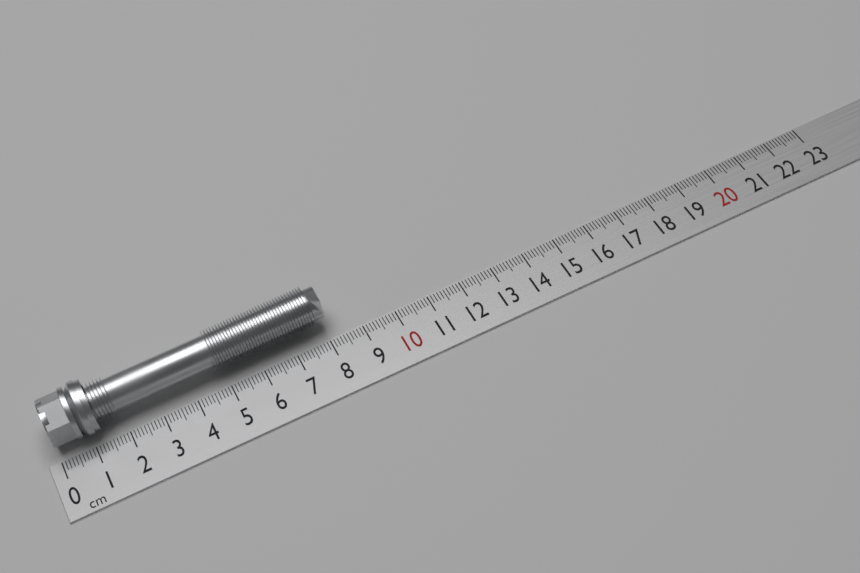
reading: 8.2 cm
